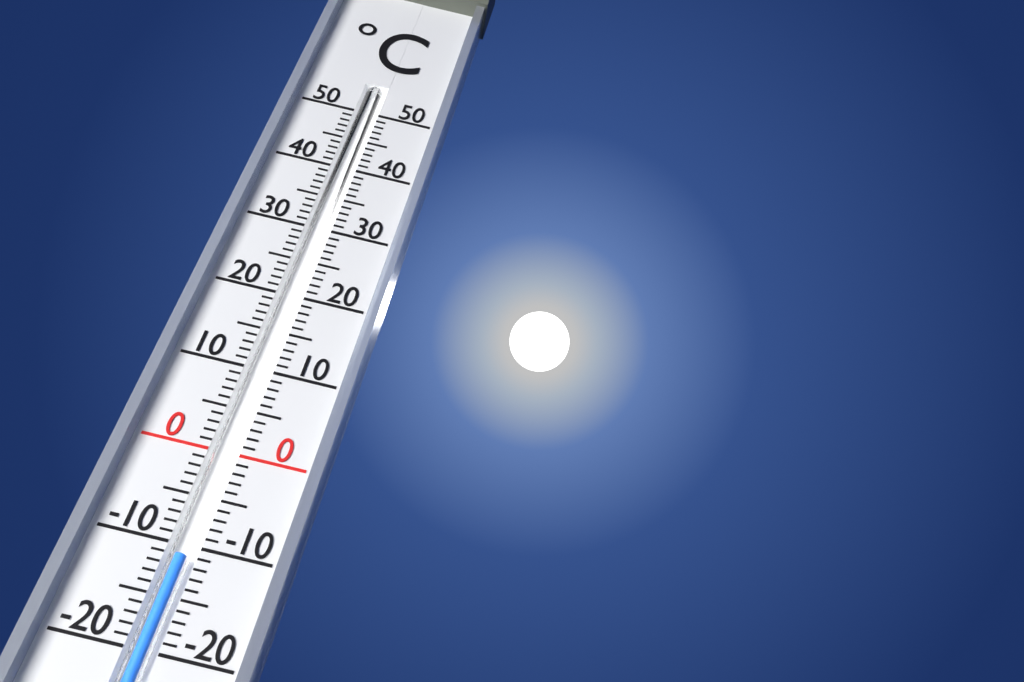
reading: -11 °C
